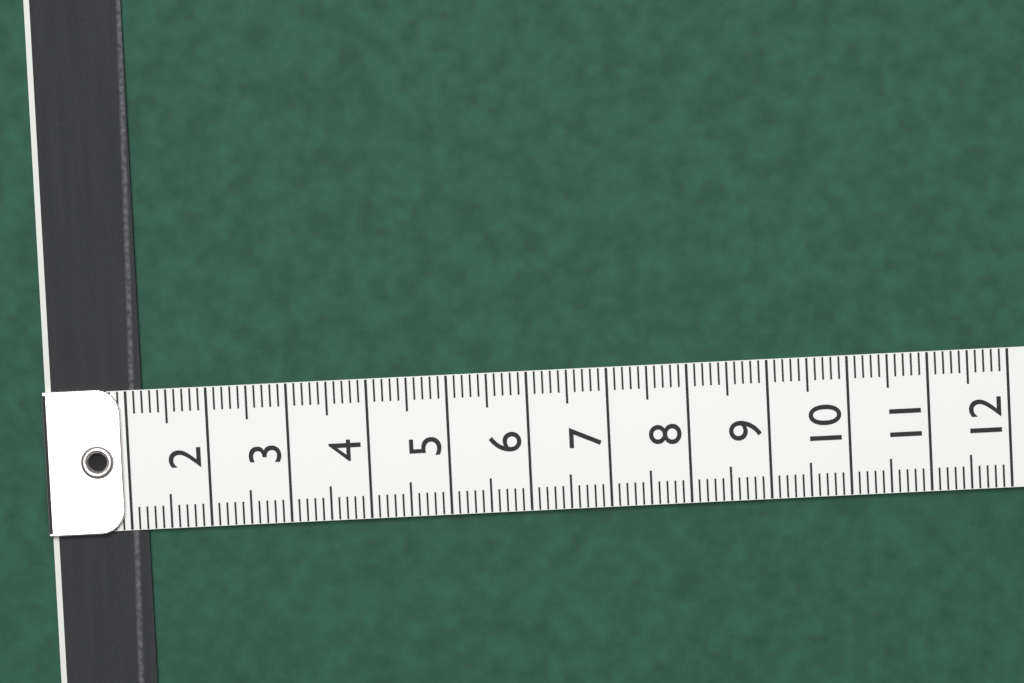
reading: 1.2 (no unit)
